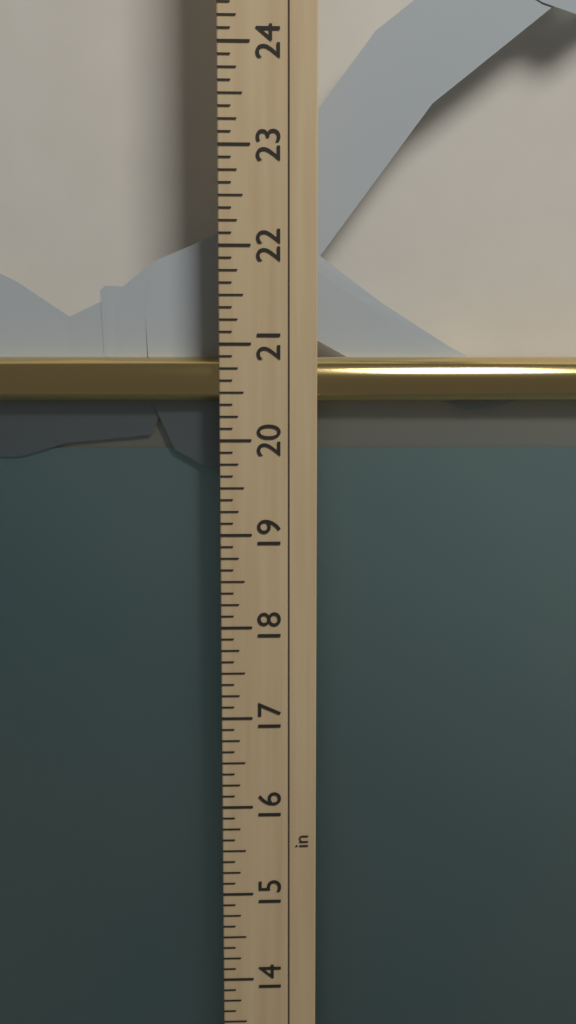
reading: 20.875 in
